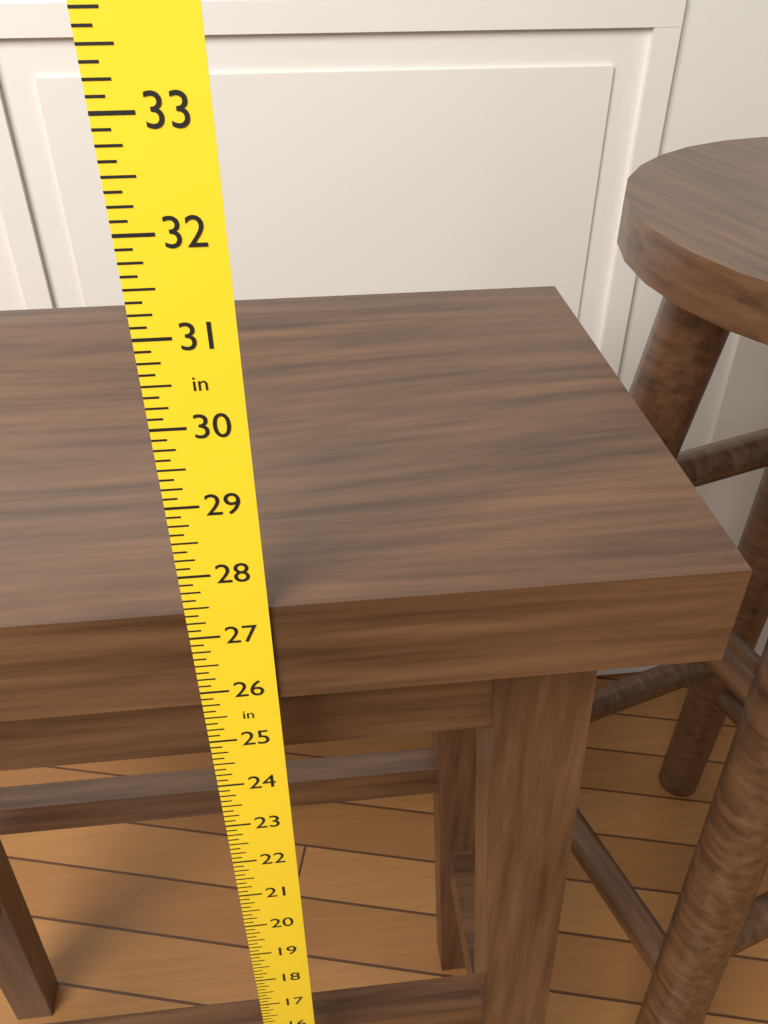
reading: 27.375 in
